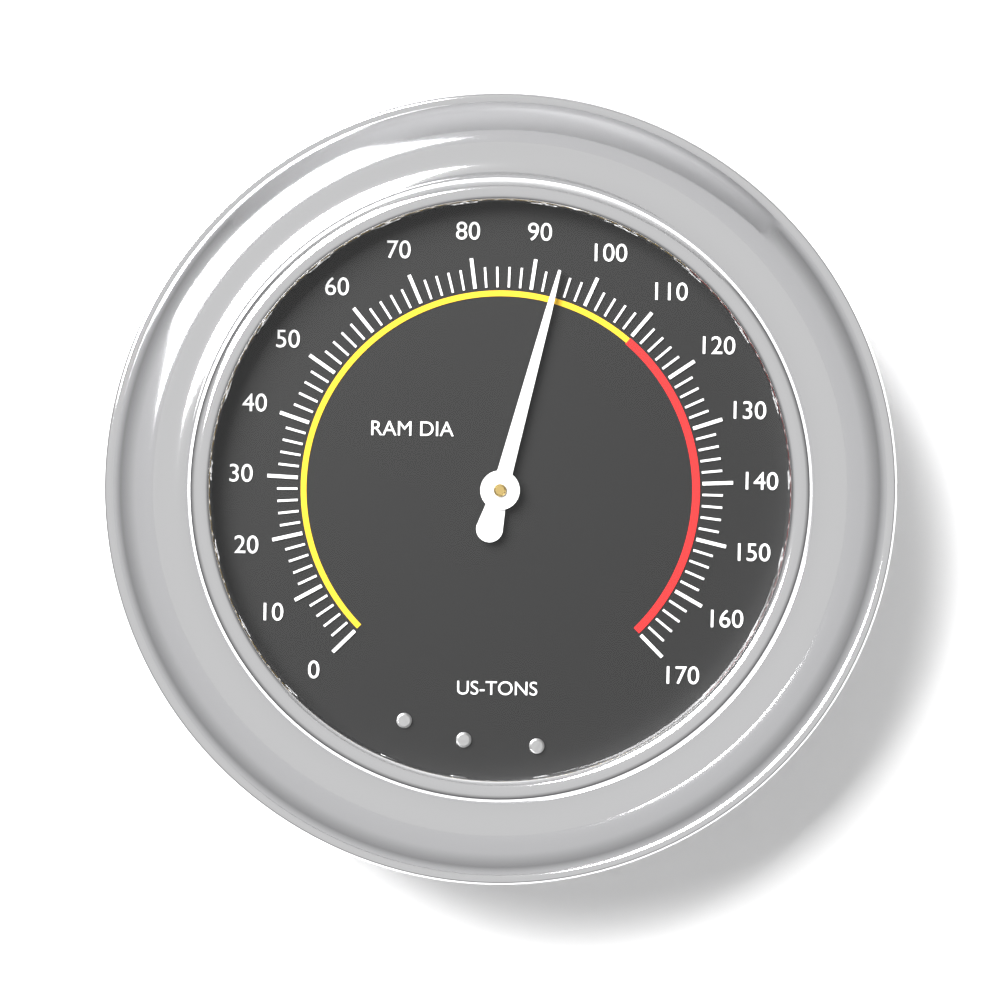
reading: 94 US-TONS
